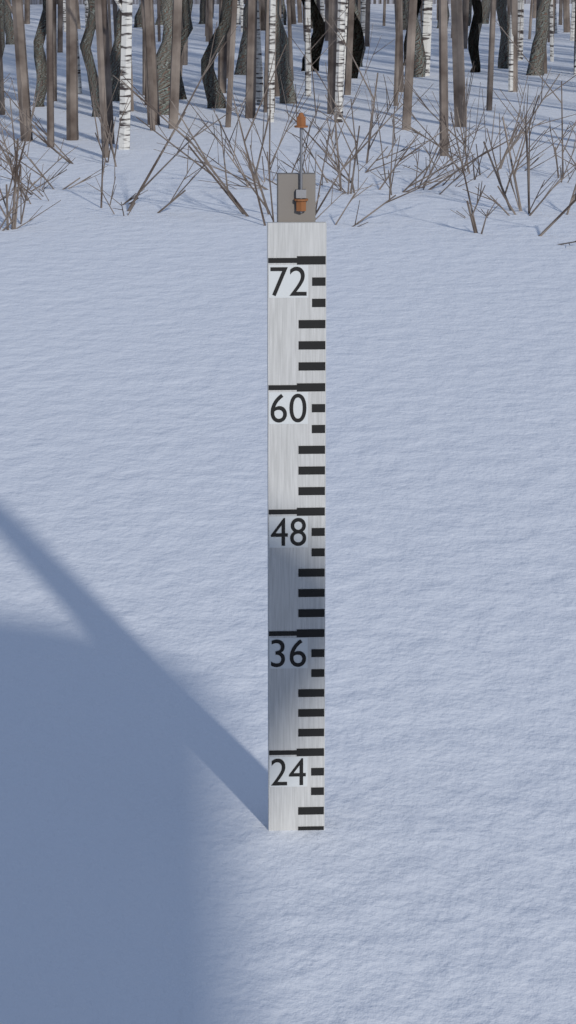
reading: 16 (no unit)
